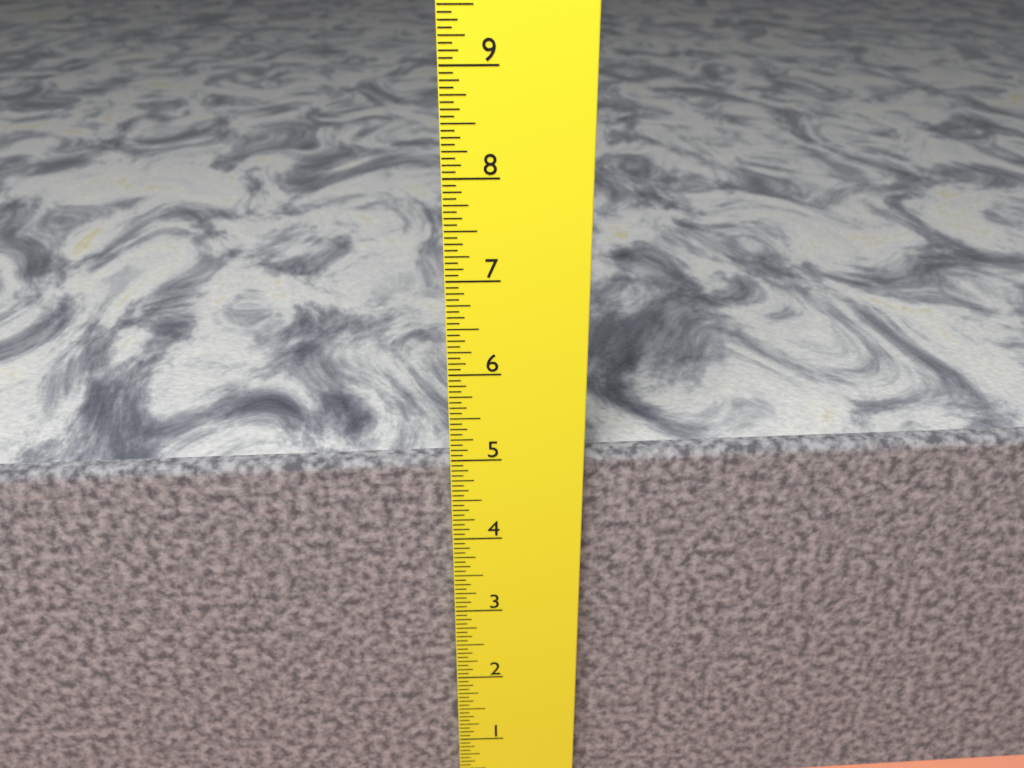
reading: 4.9375 in
